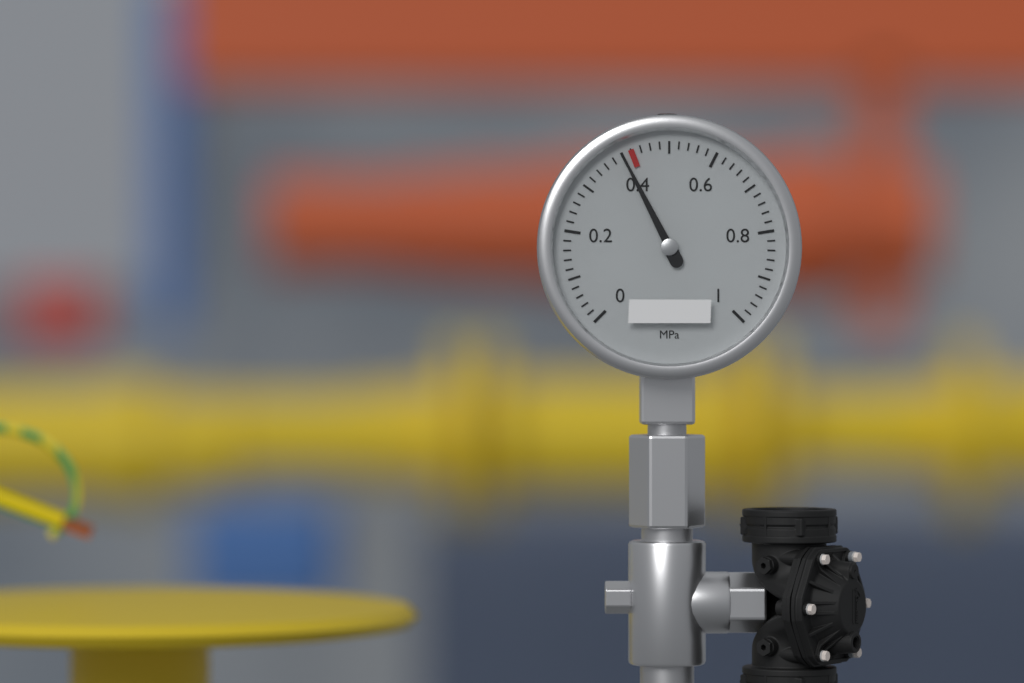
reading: 0.40 MPa
